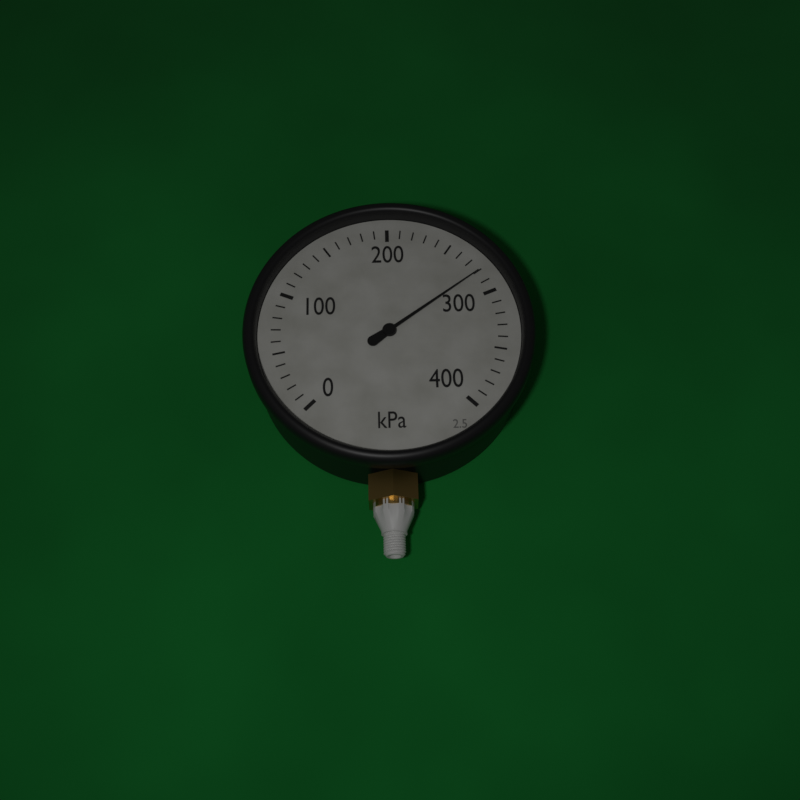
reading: 280 kPa
